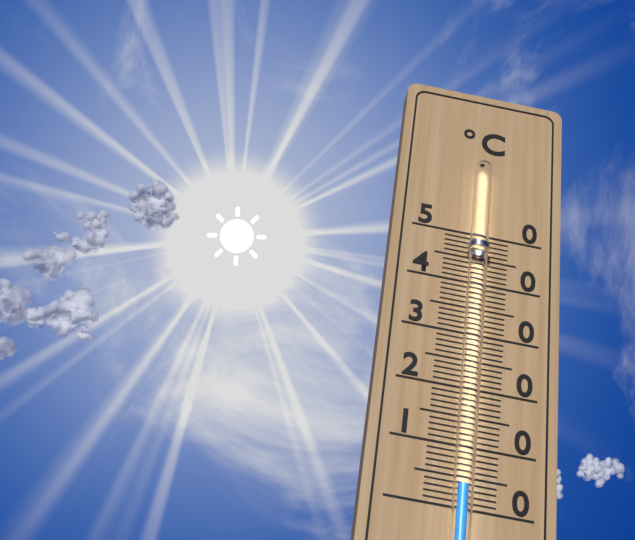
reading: 3 °C
